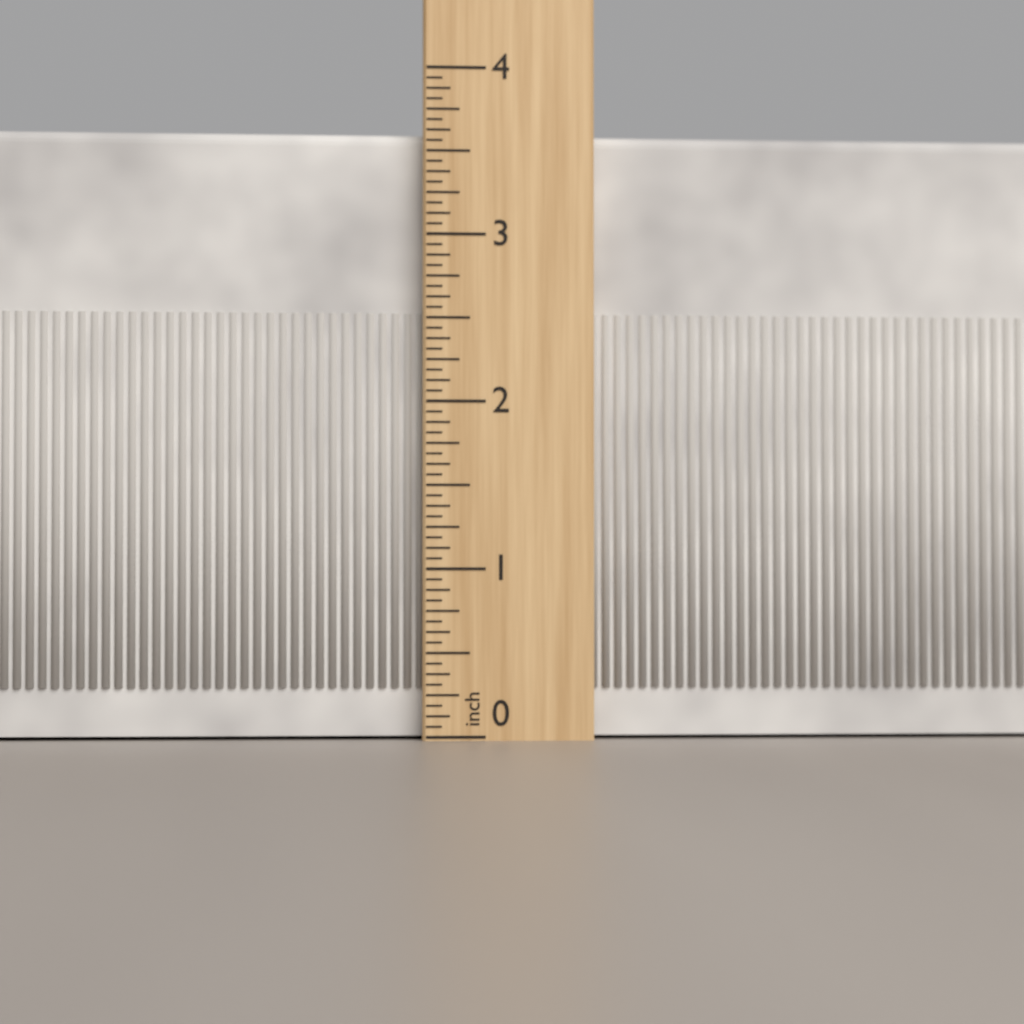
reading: 3.6250 inch
